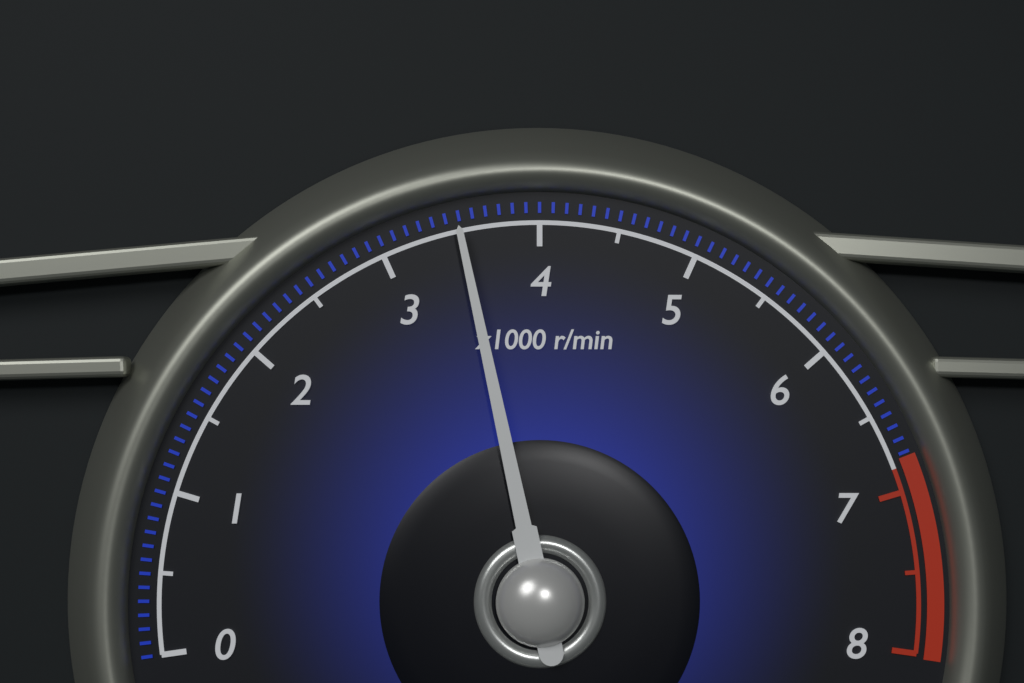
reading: 3.5 x1000 r/min
